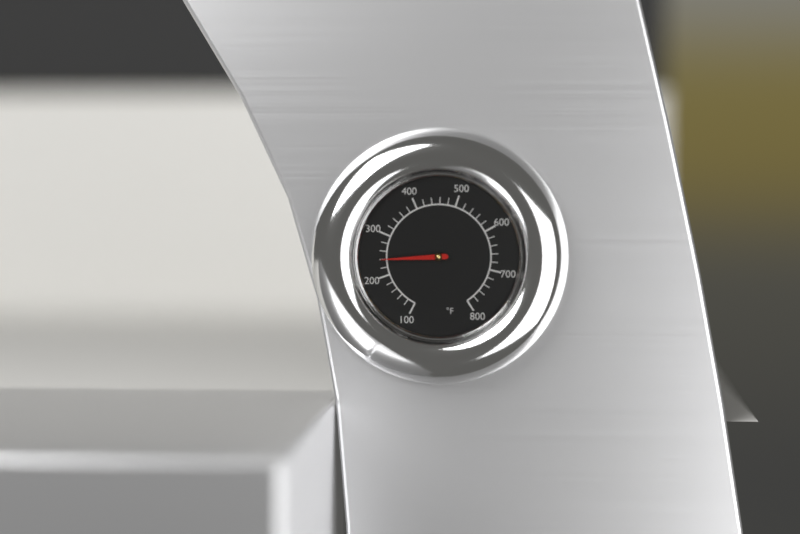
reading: 240 °F
